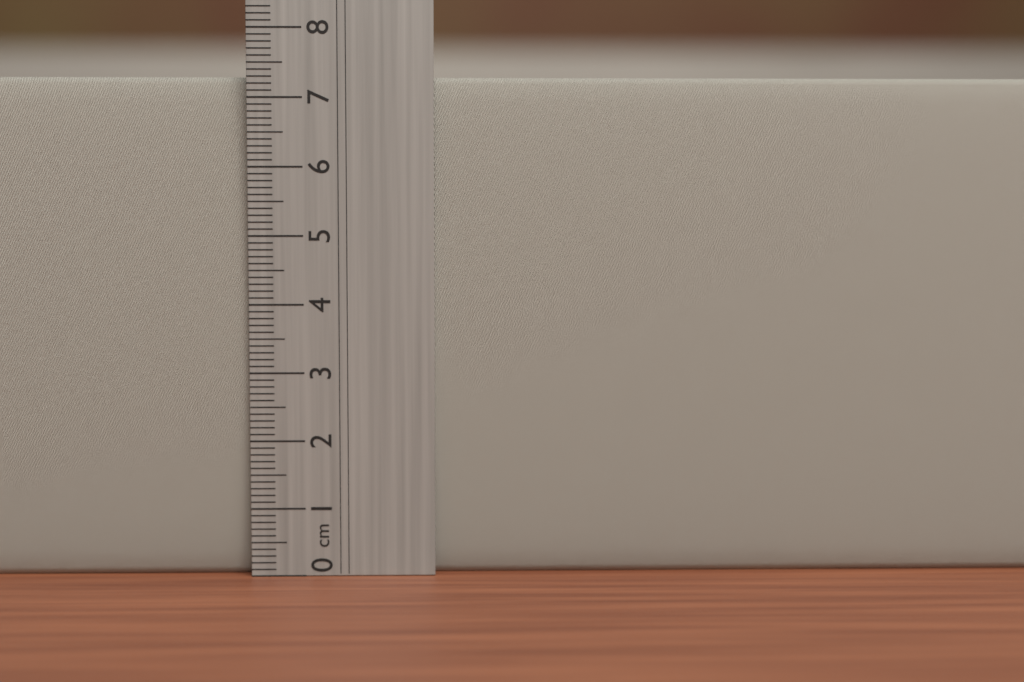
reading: 7.3 cm
